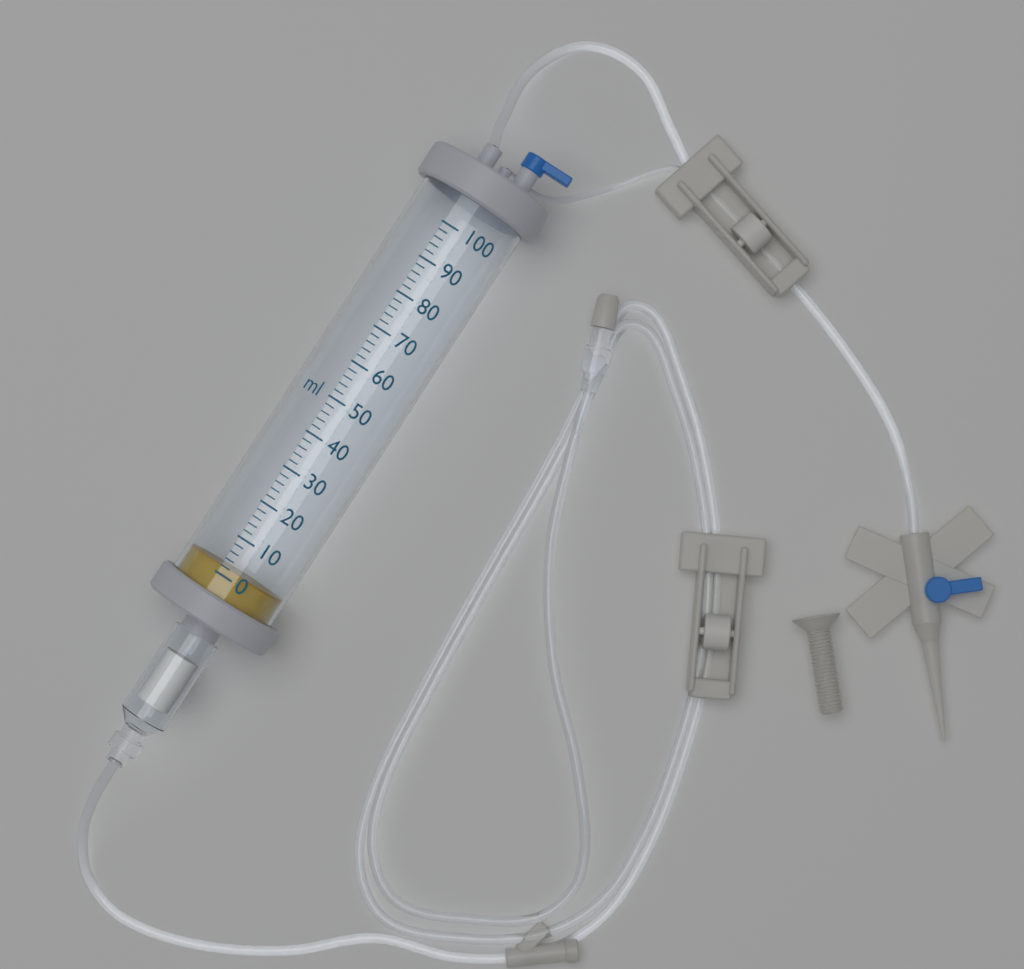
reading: 2 ml
